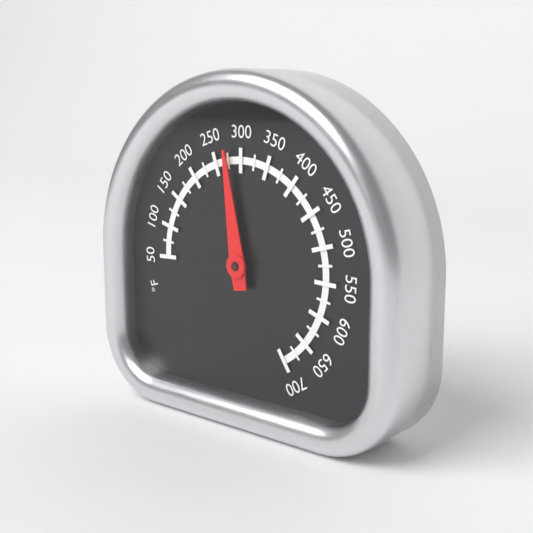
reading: 275 °F
